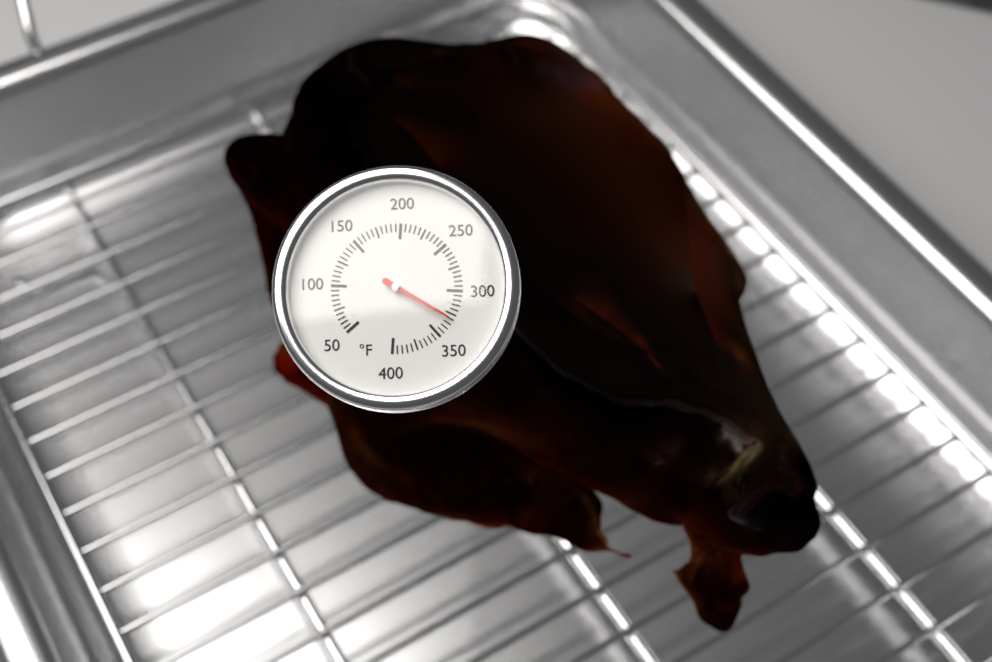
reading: 330 °F
